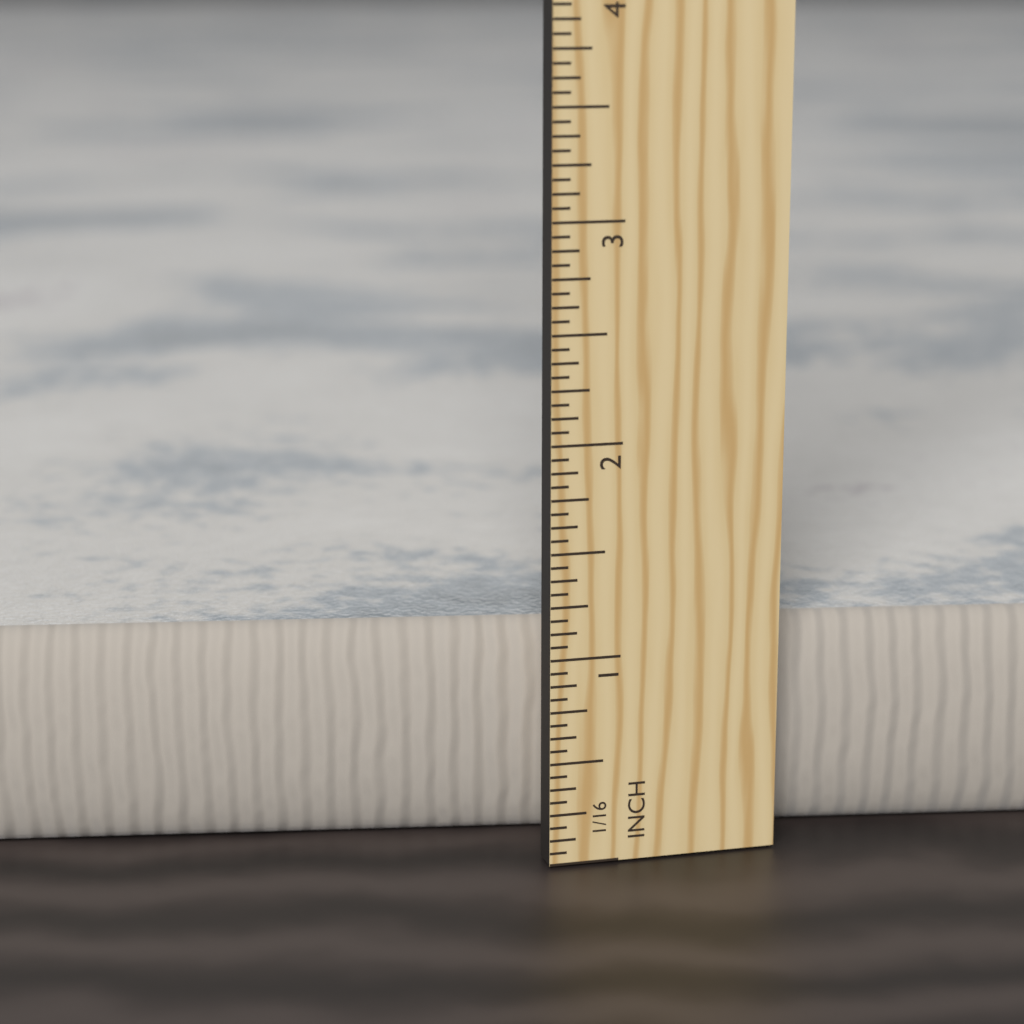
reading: 1.0625 in
